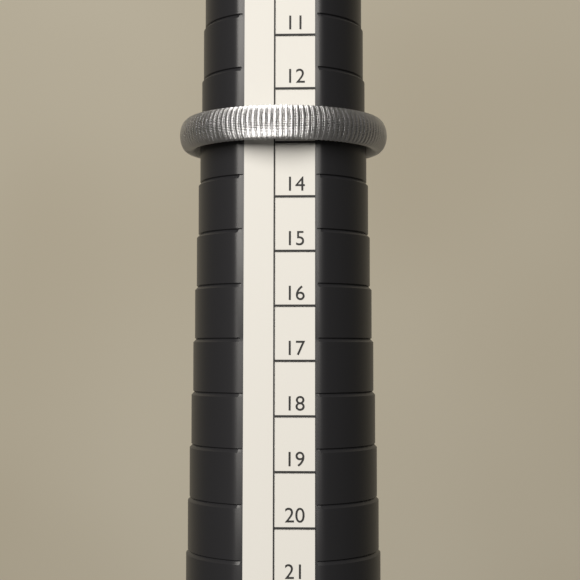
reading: 13 (no unit)
